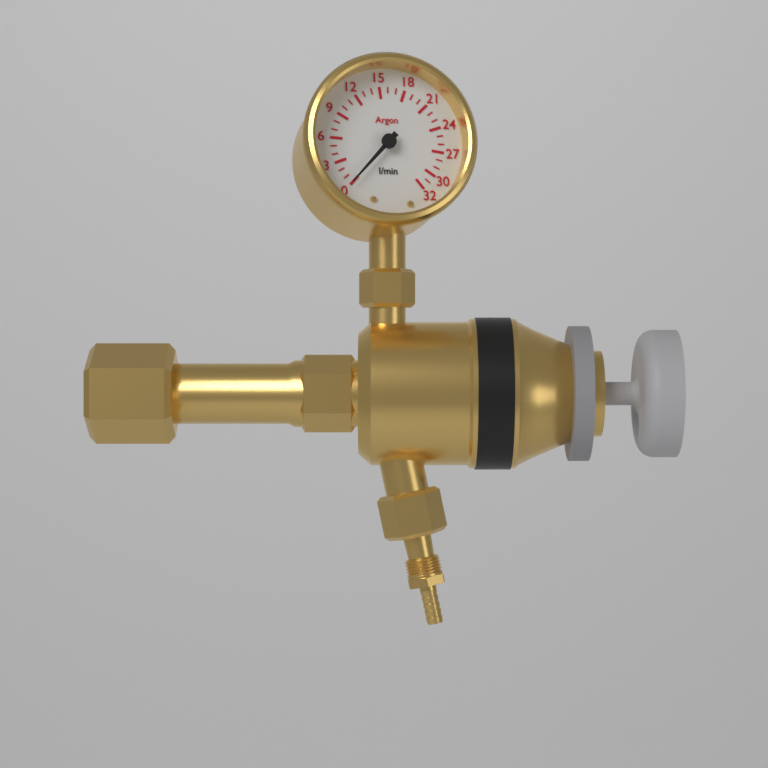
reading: 0 l/min
